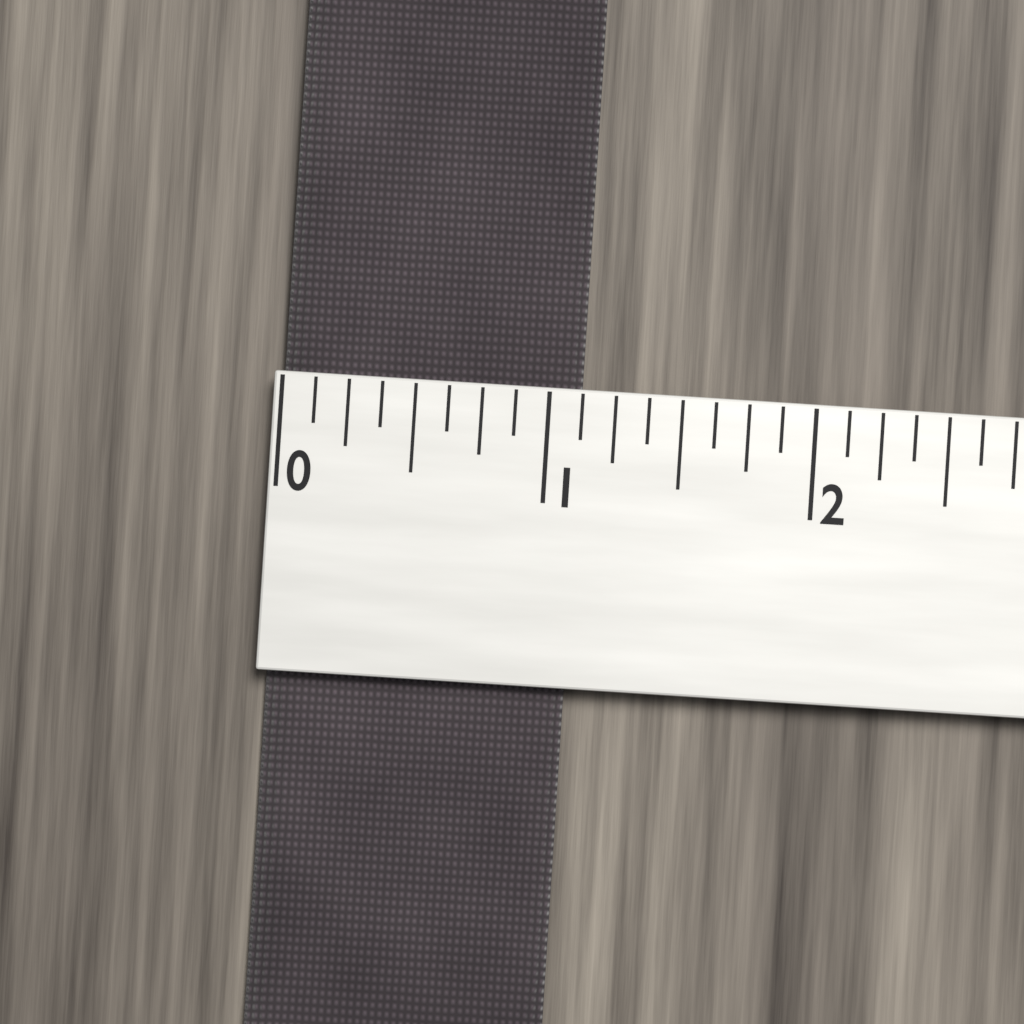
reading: 1.125 (no unit)
